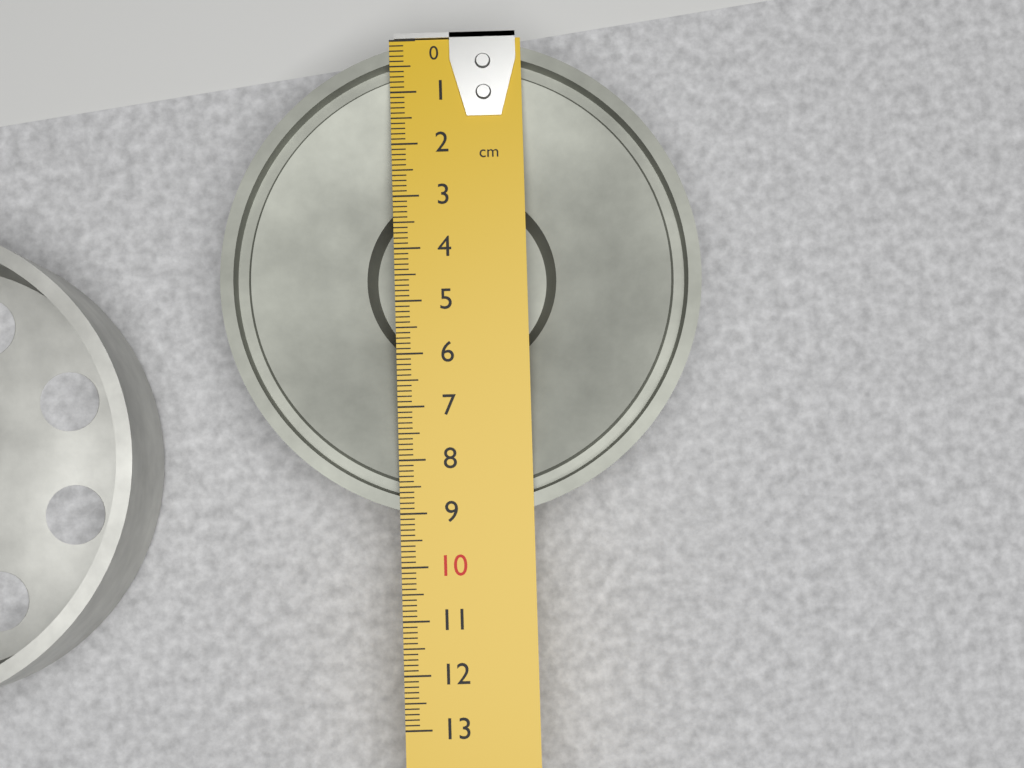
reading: 9.1 cm
